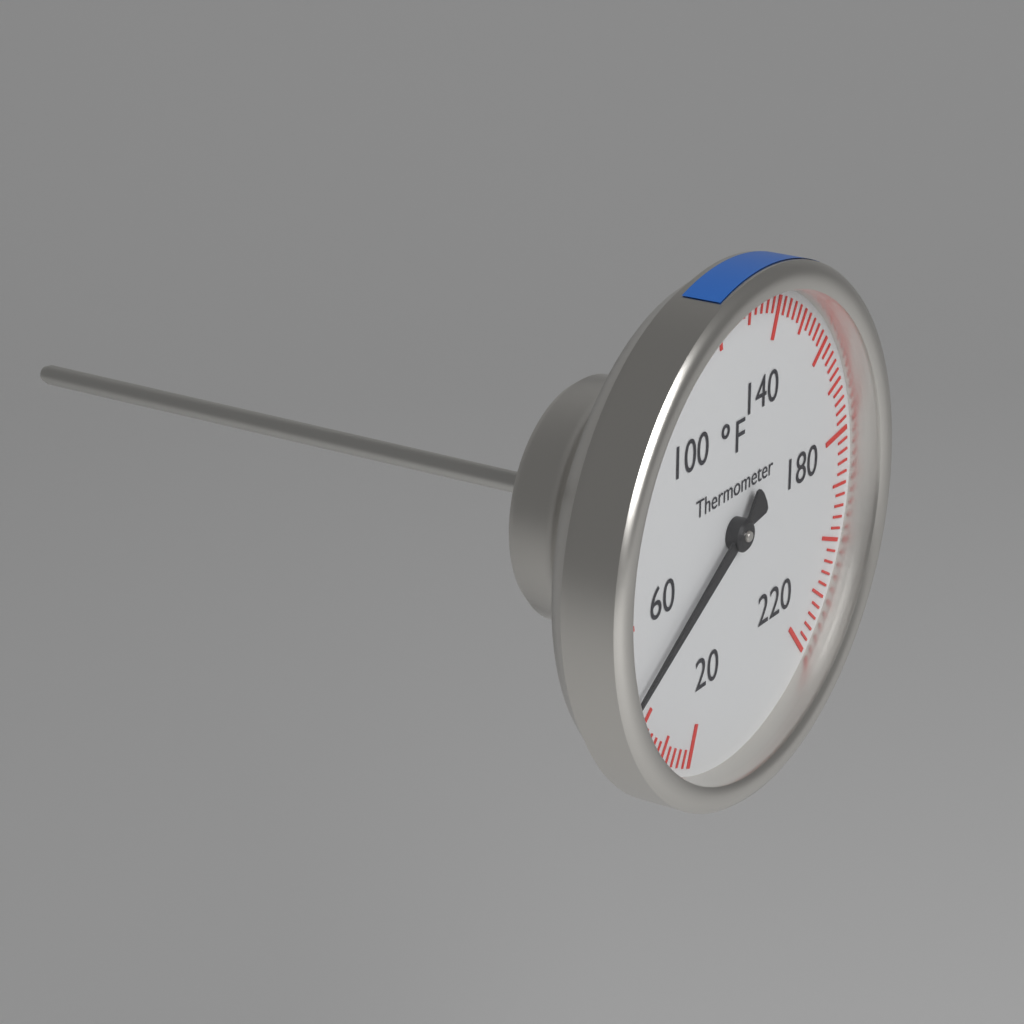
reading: 46 °F
